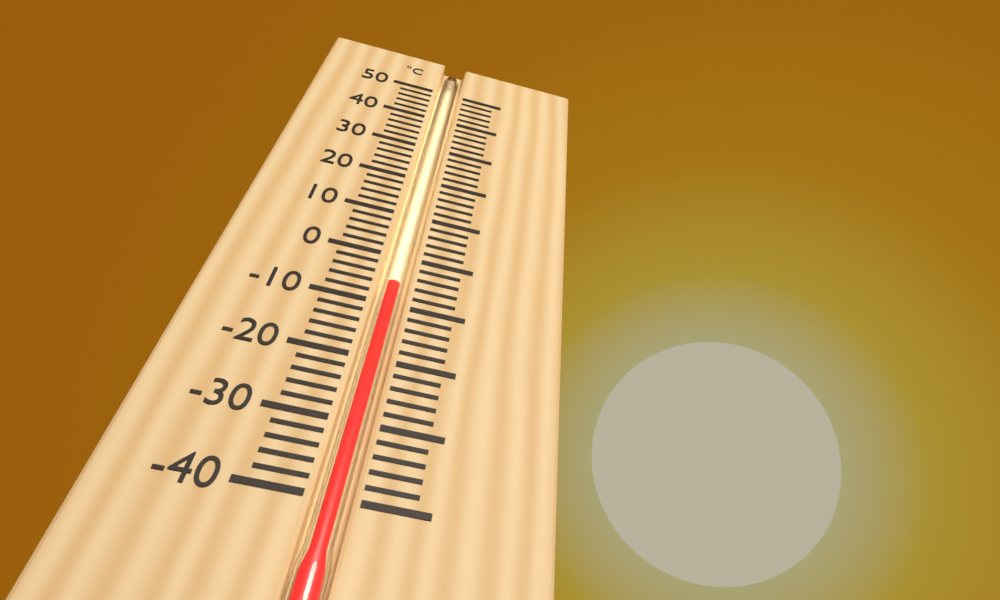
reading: -6 °C
